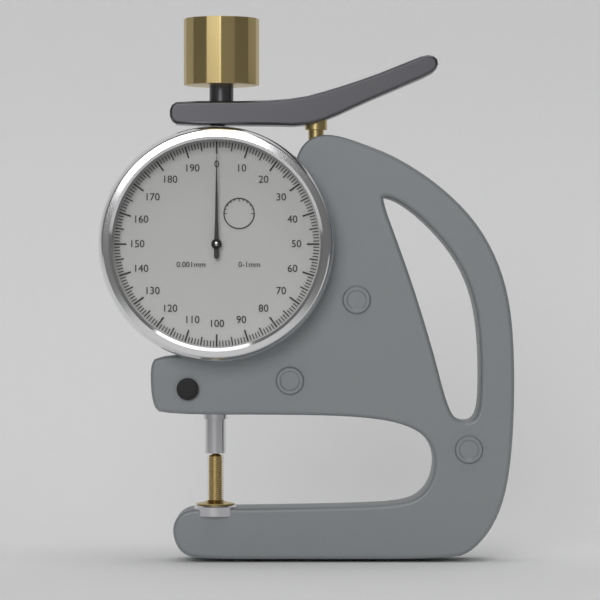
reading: 0 mm
